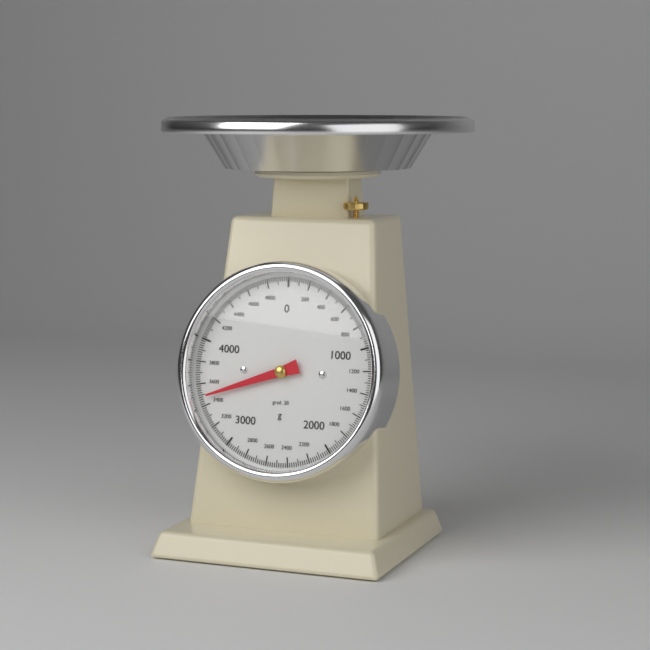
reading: 3480 g
